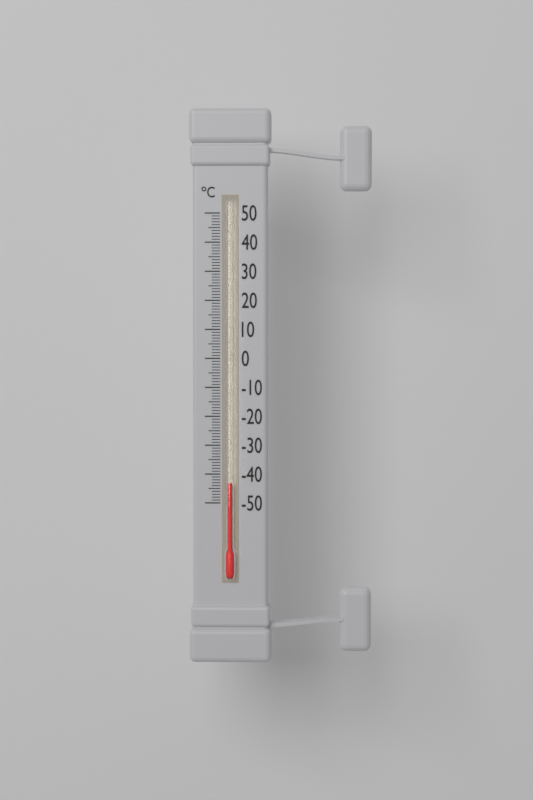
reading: -43 °C
